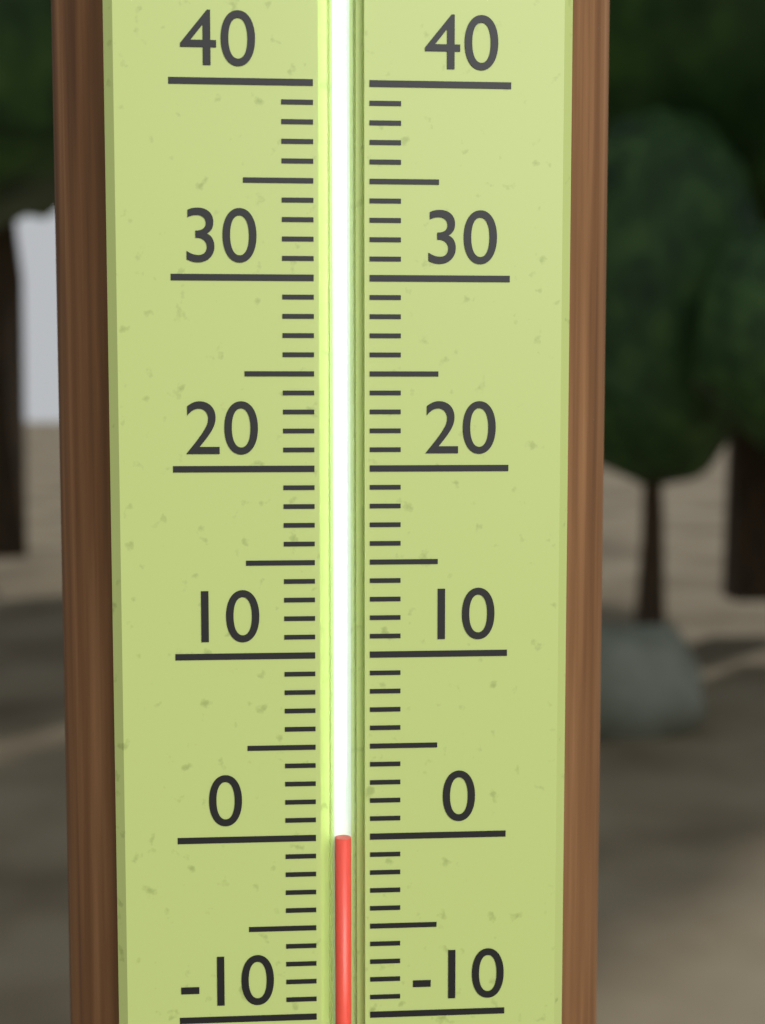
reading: 0 (no unit)
